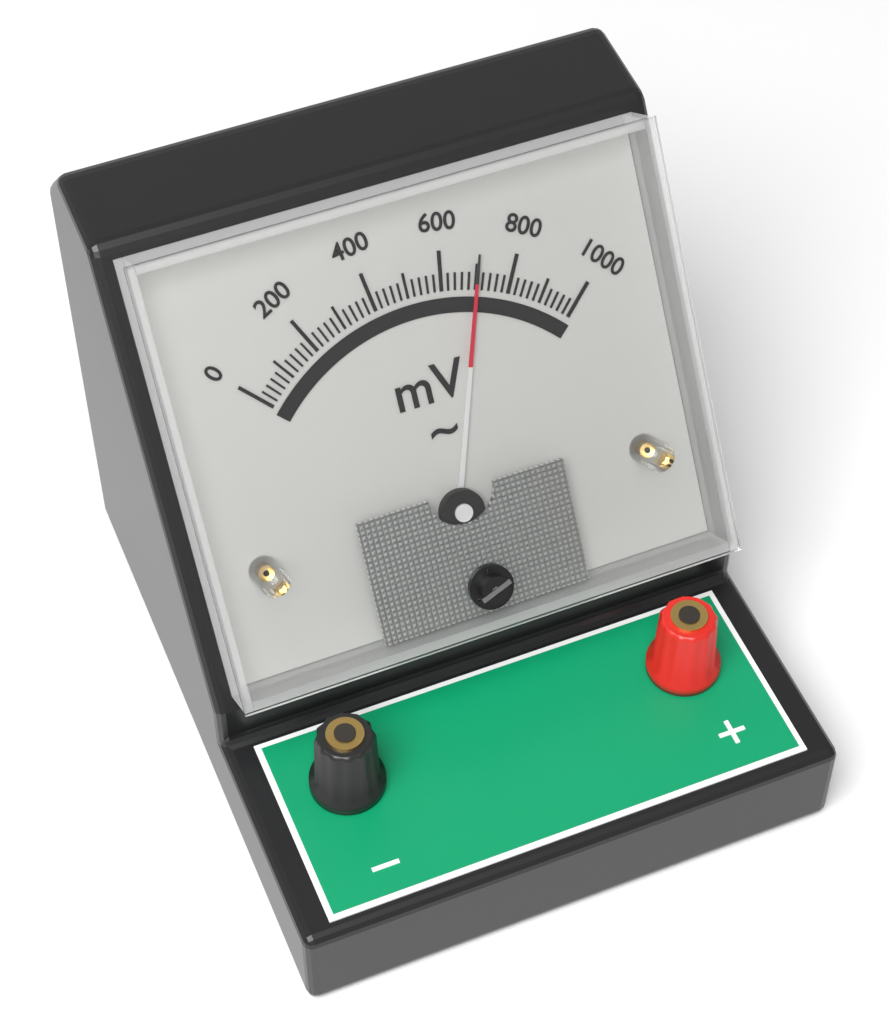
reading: 700 mV
